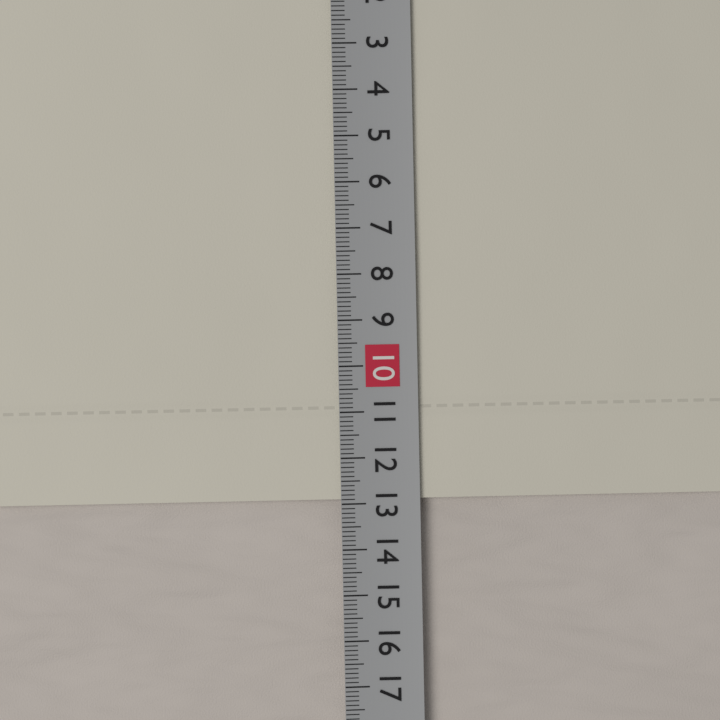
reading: 12.9 cm
